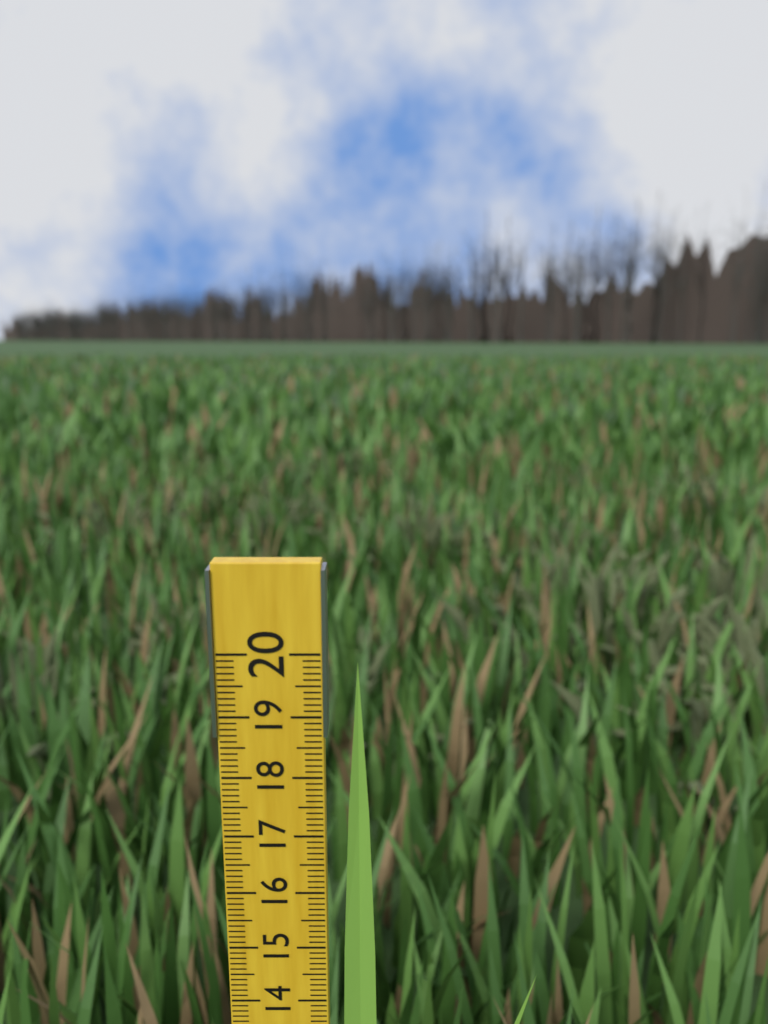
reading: 19.9 (no unit)
